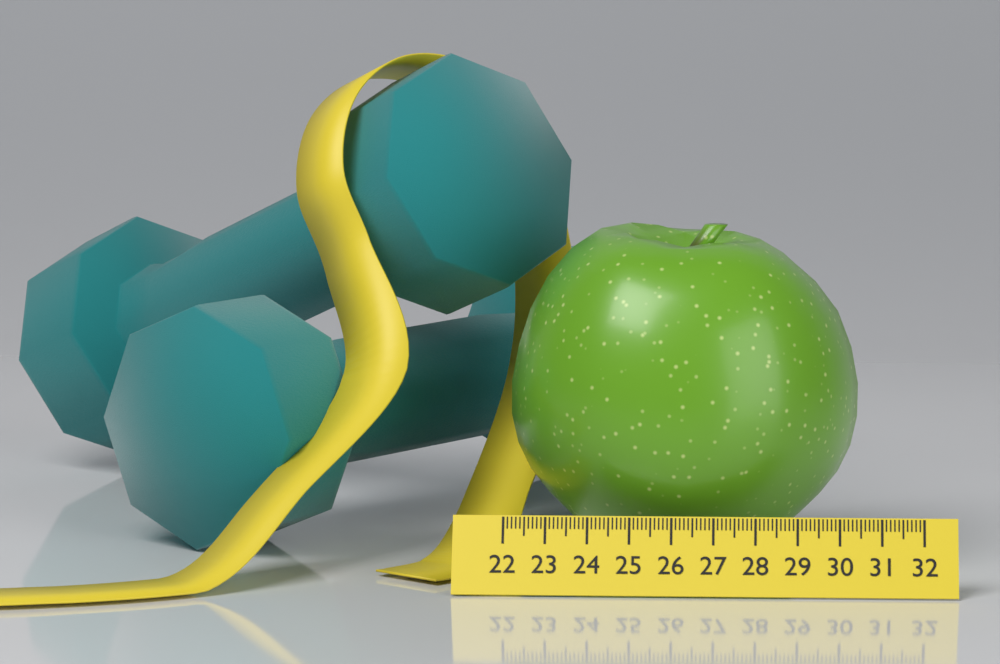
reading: 30.5 (no unit)
